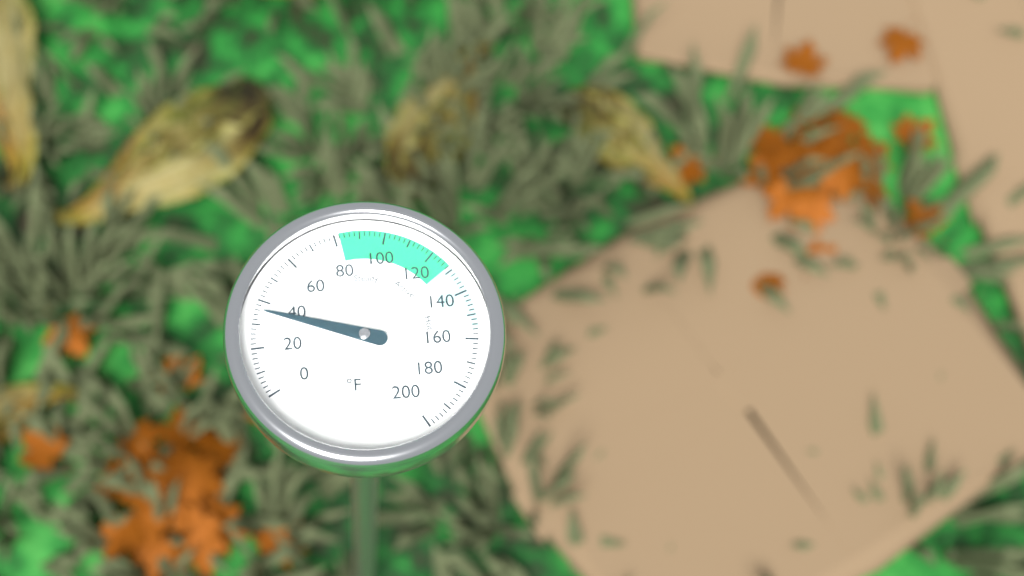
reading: 36 °F
